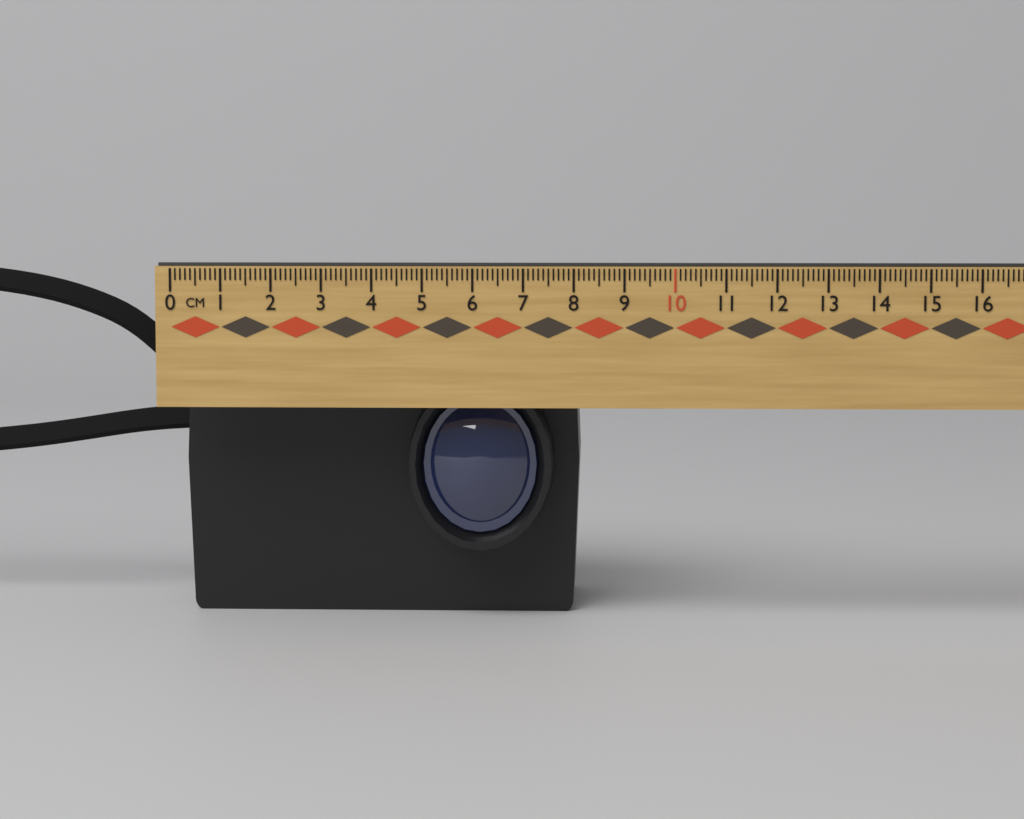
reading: 8.1 cm
